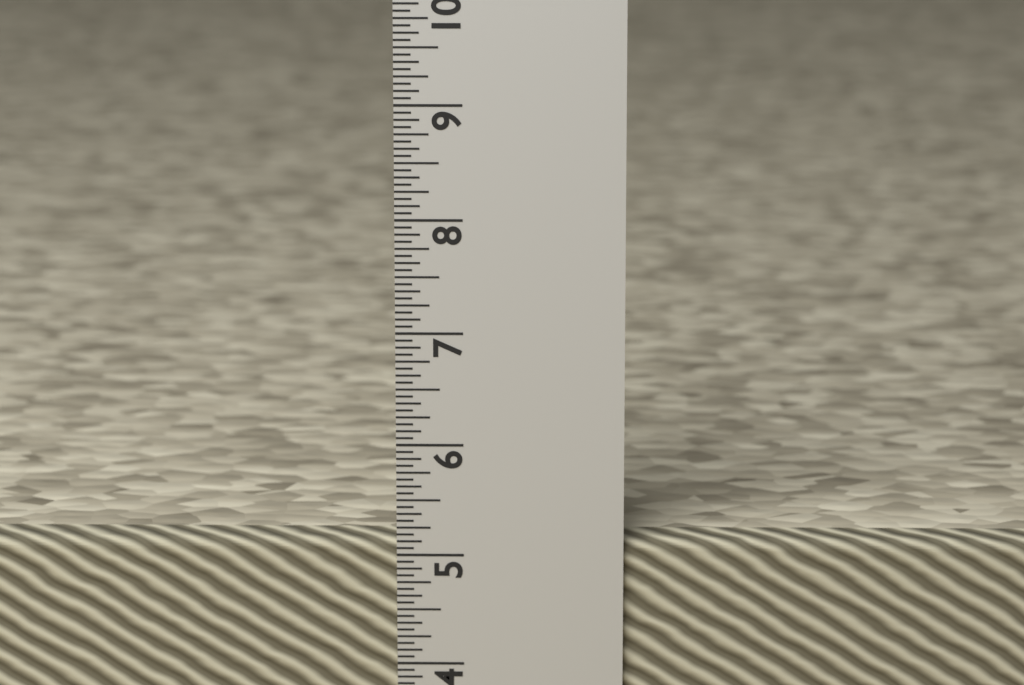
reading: 5.1250 in
